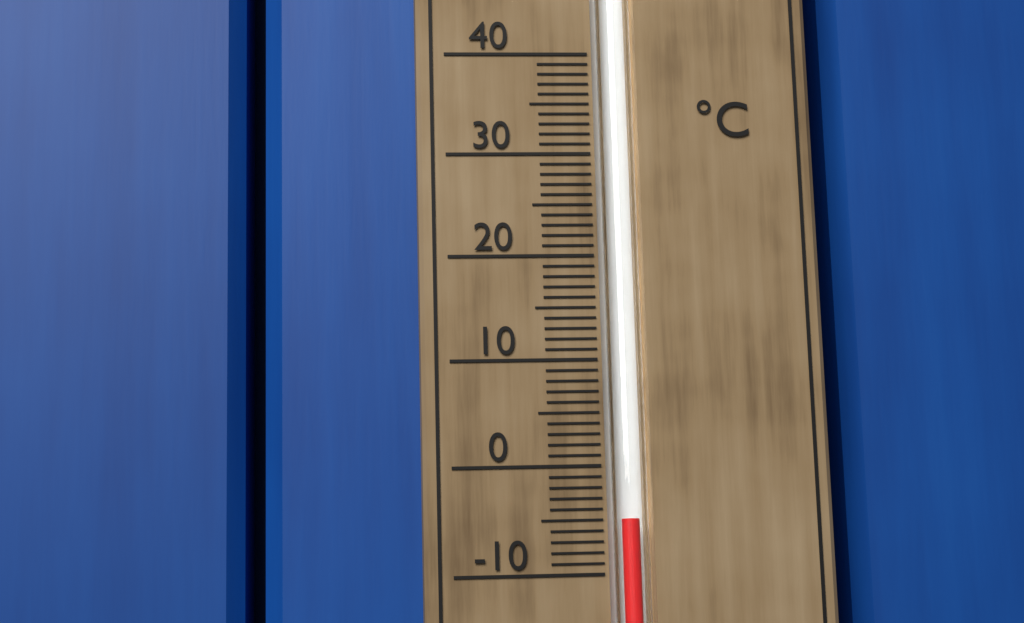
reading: -5 °C
